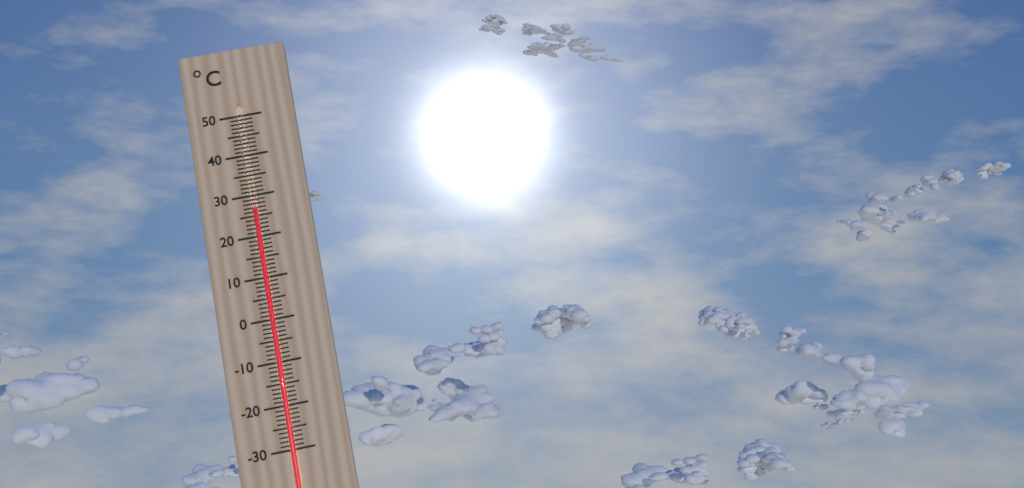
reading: 27 °C
